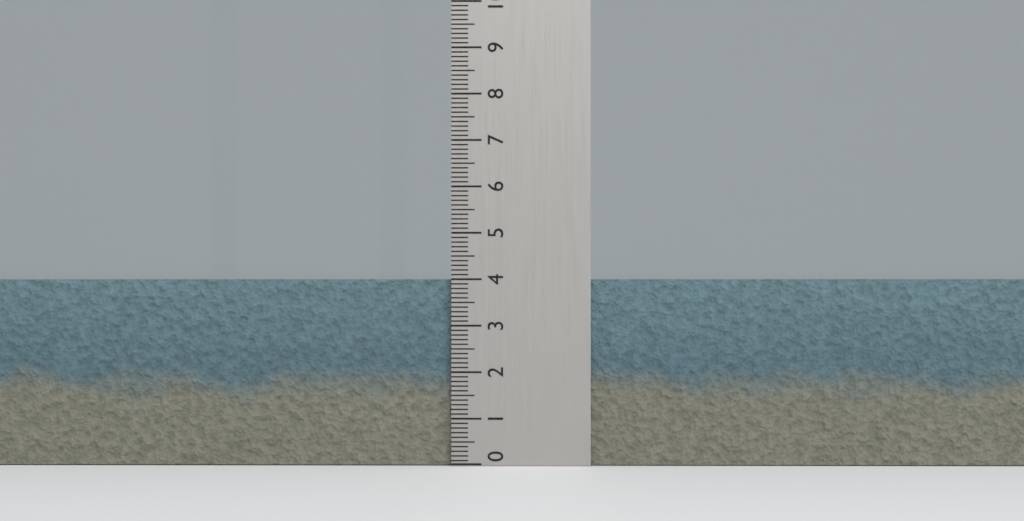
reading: 4.0 (no unit)
